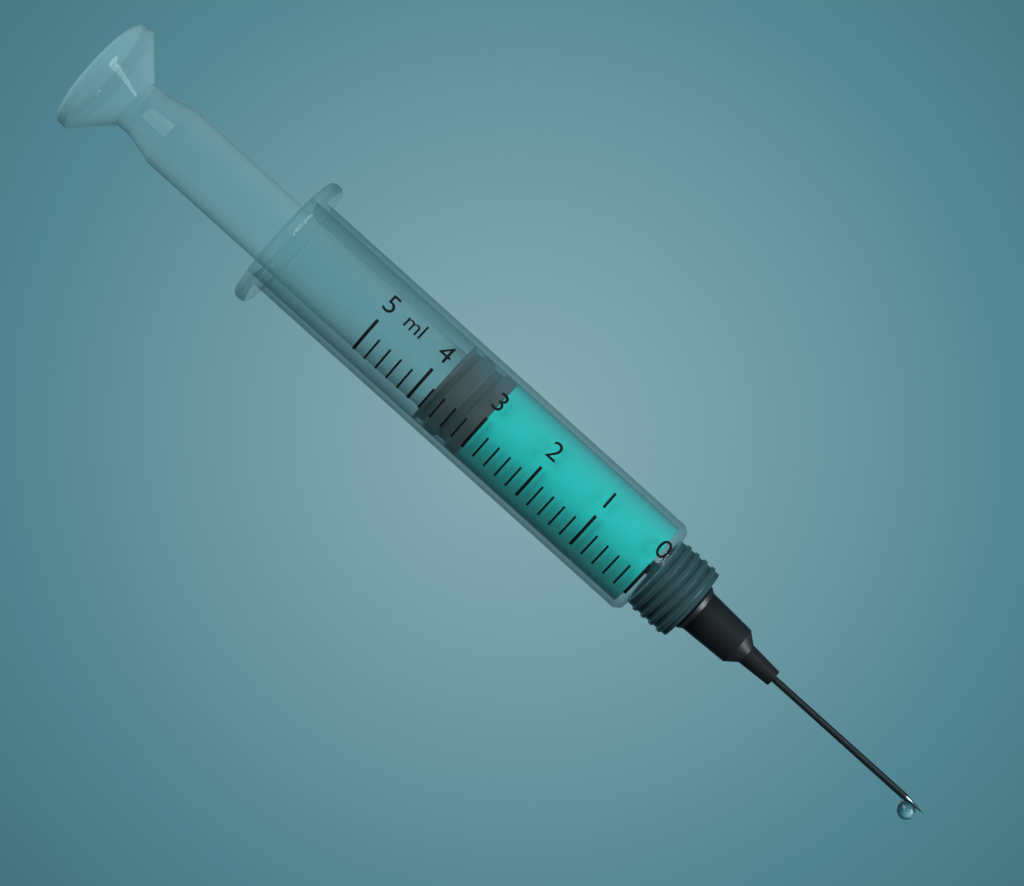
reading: 3.0 ml
